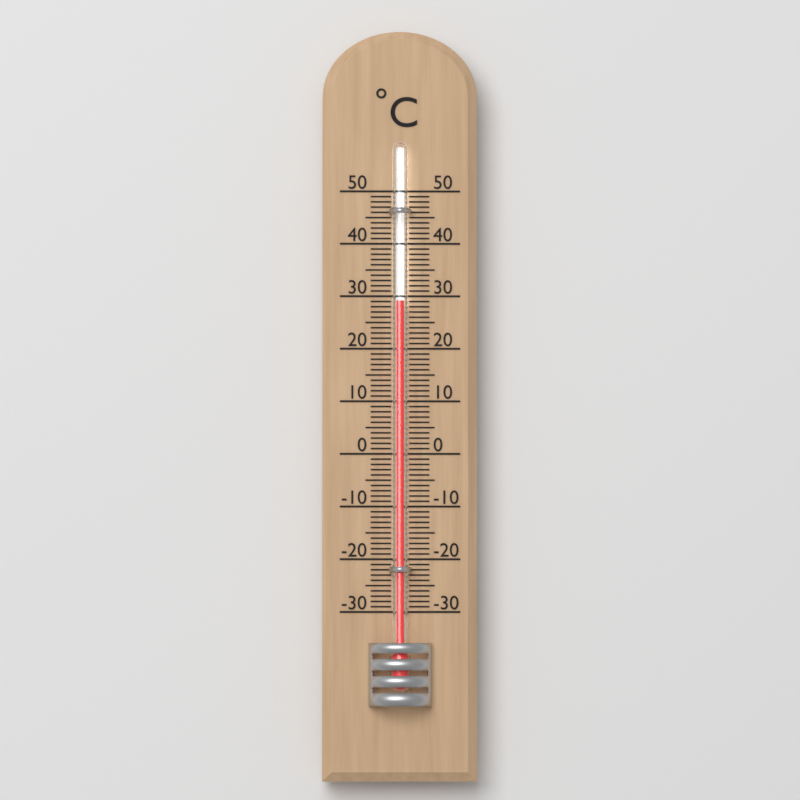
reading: 29 °C
